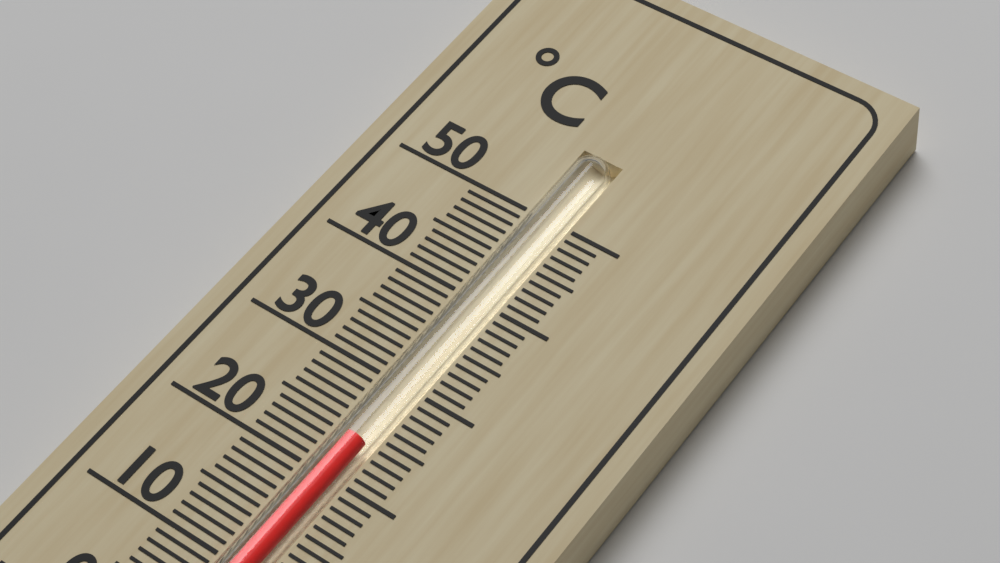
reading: 24 °C
